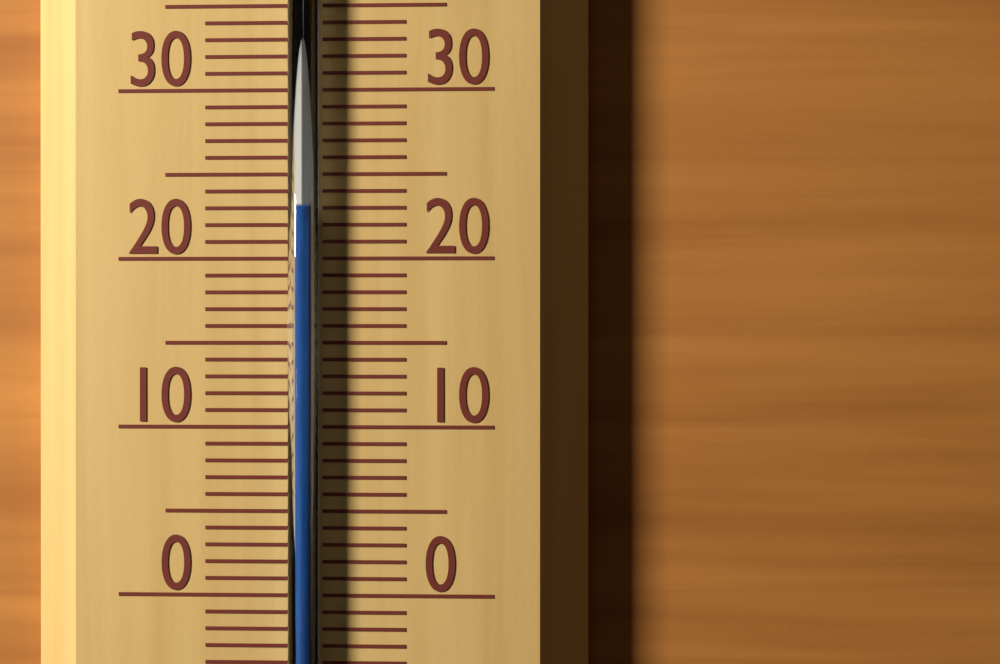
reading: 23 °C
